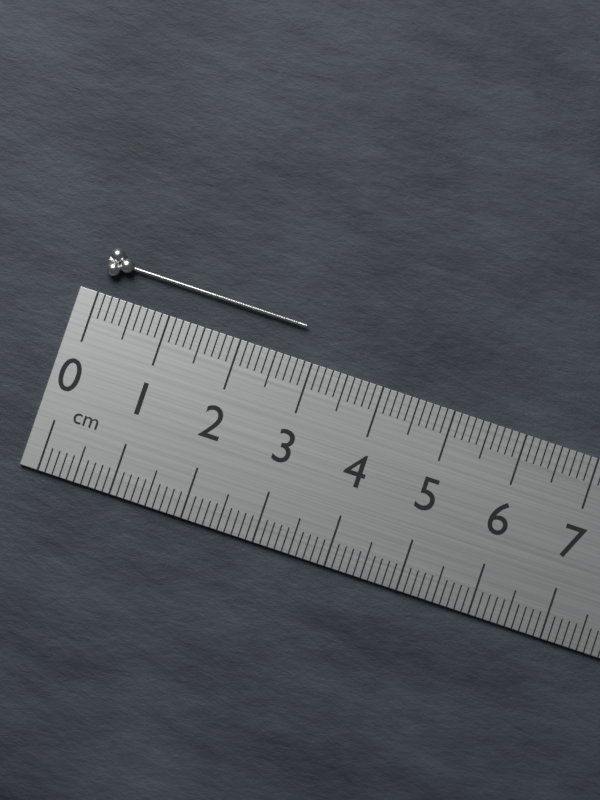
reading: 2.8 cm
